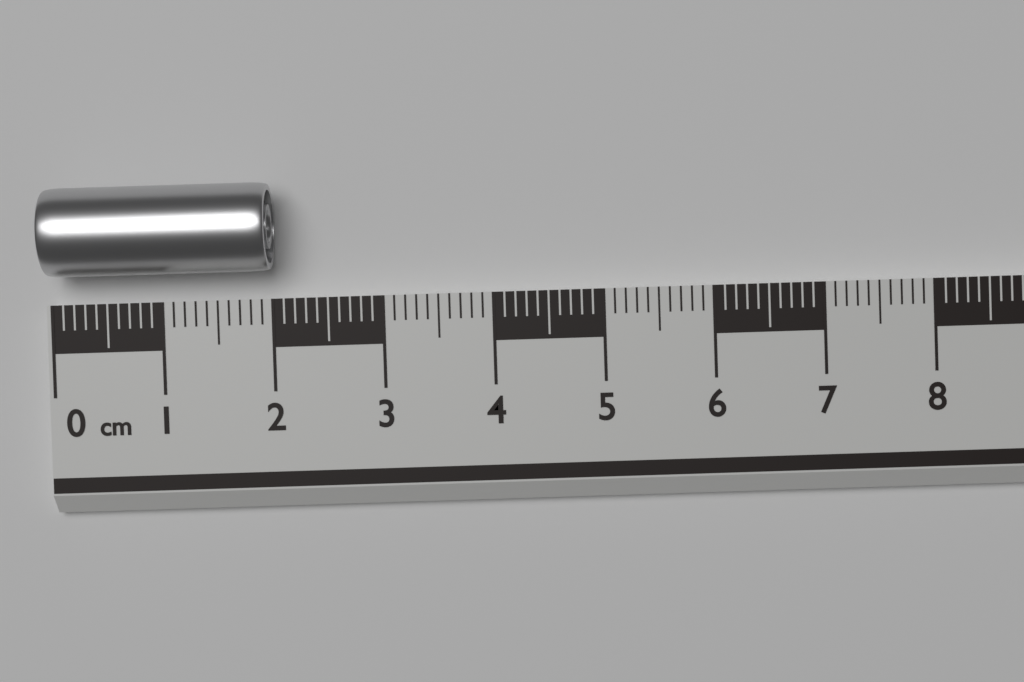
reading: 2.0 cm
